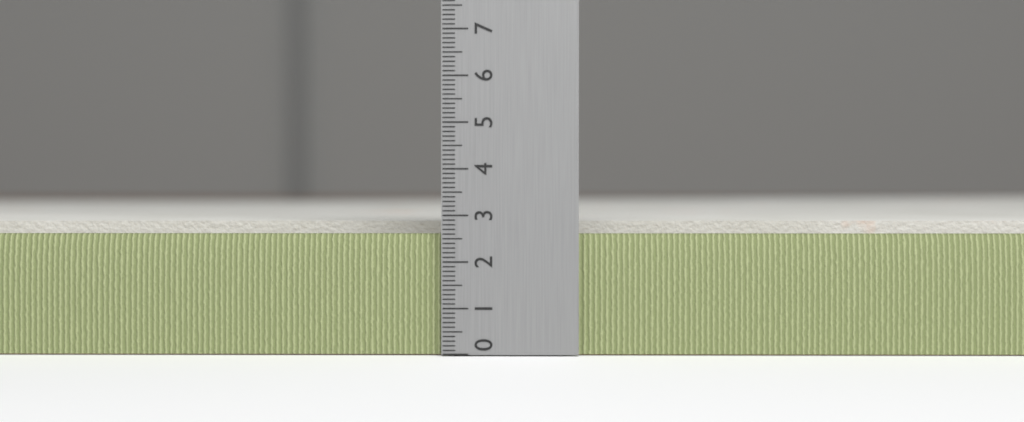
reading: 2.8 (no unit)
